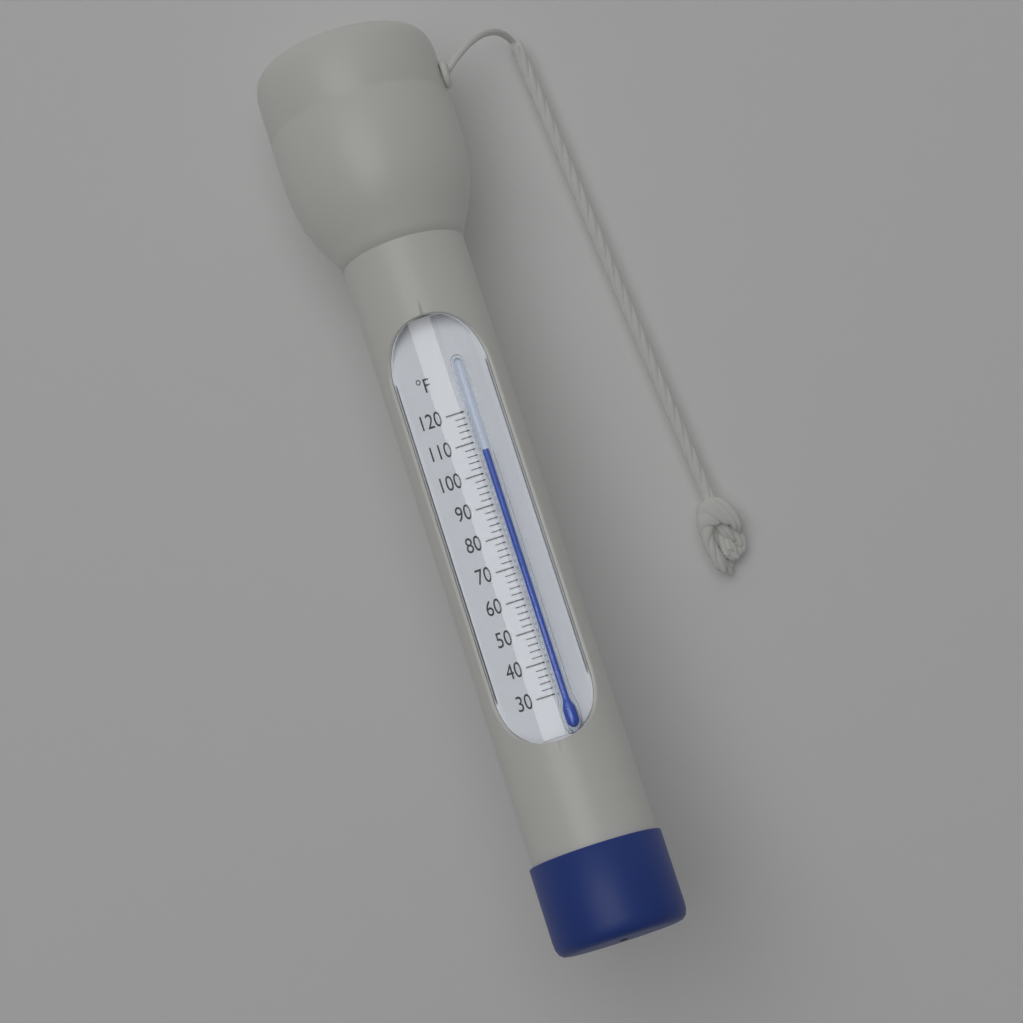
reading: 106 °F
